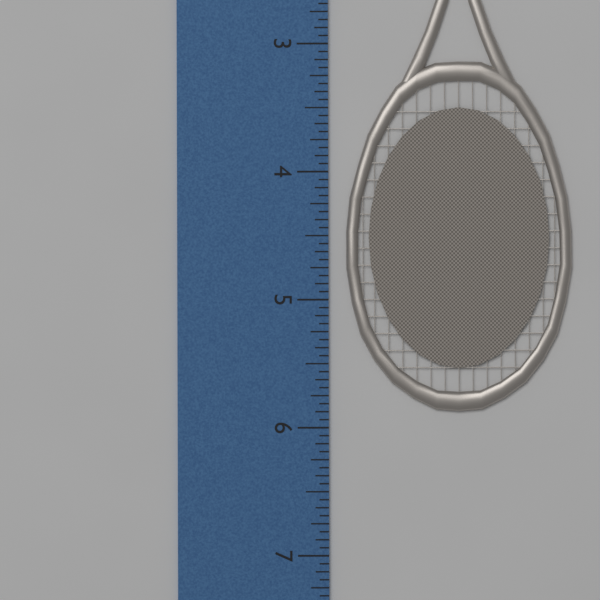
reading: 5.8750 inch
